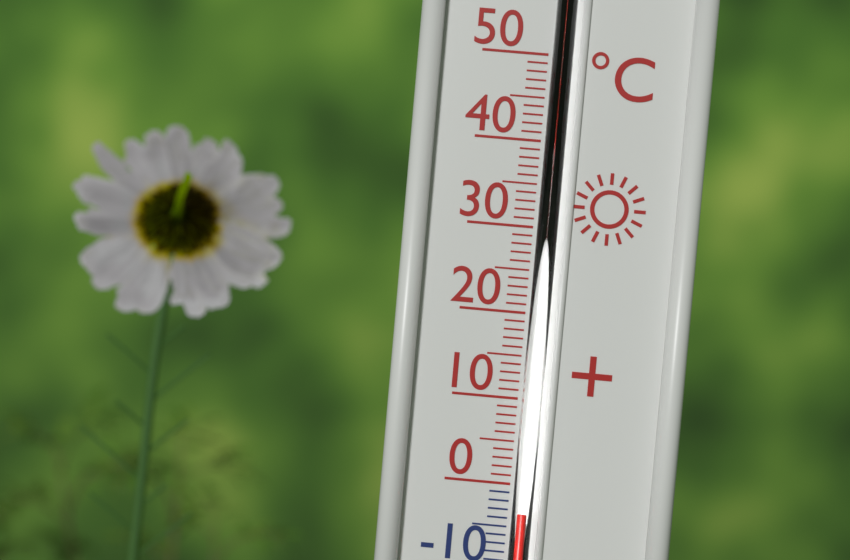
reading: -3 °C
